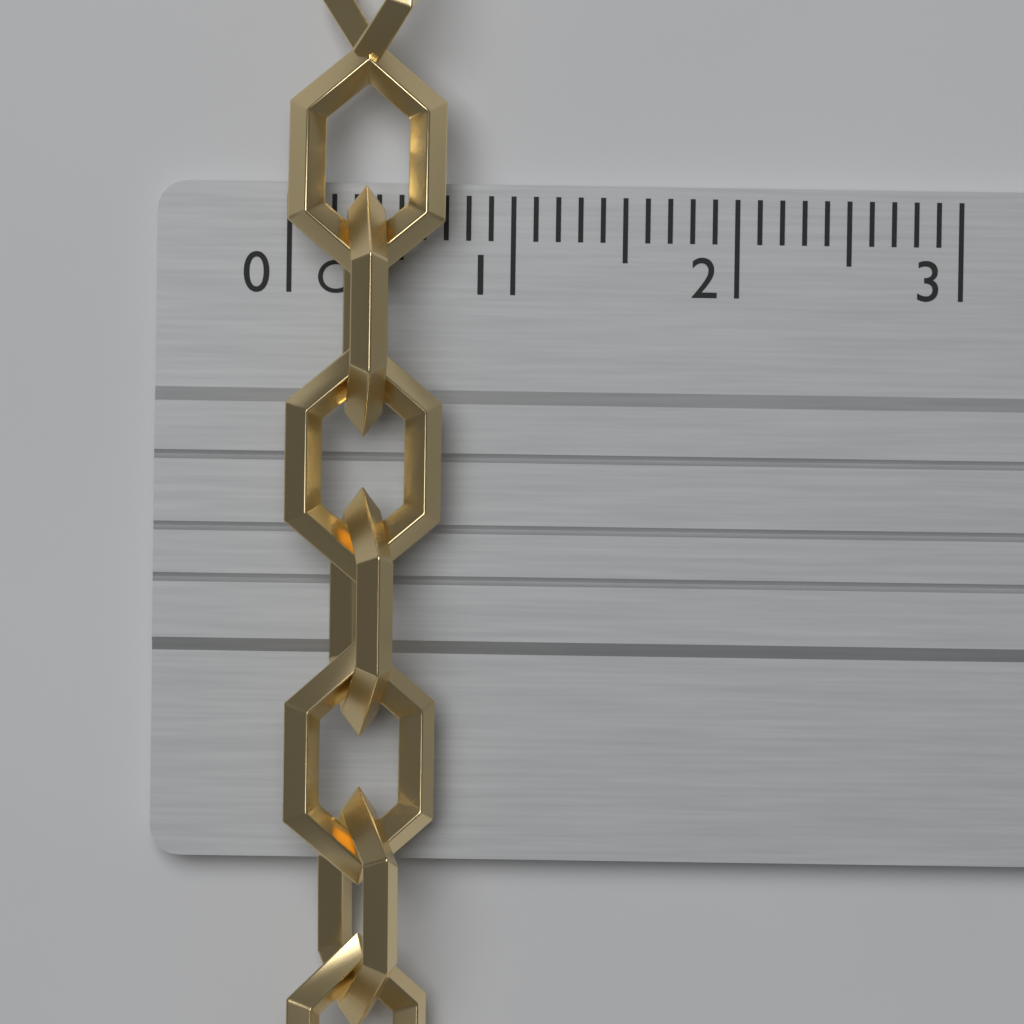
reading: 0.7 cm
